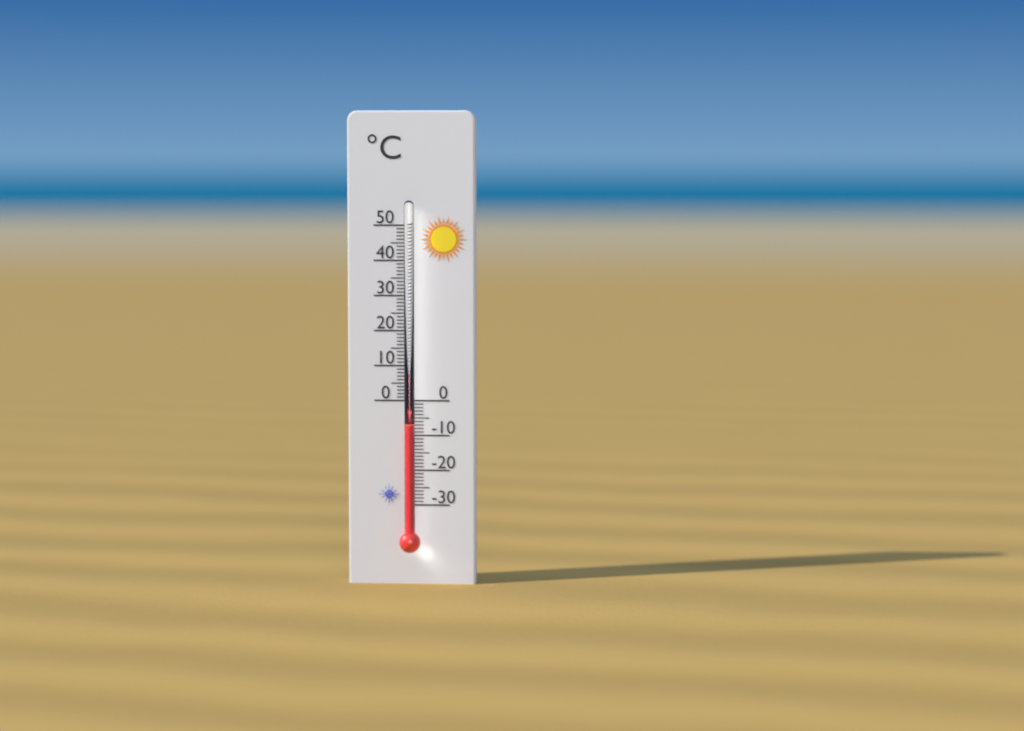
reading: -7 °C
